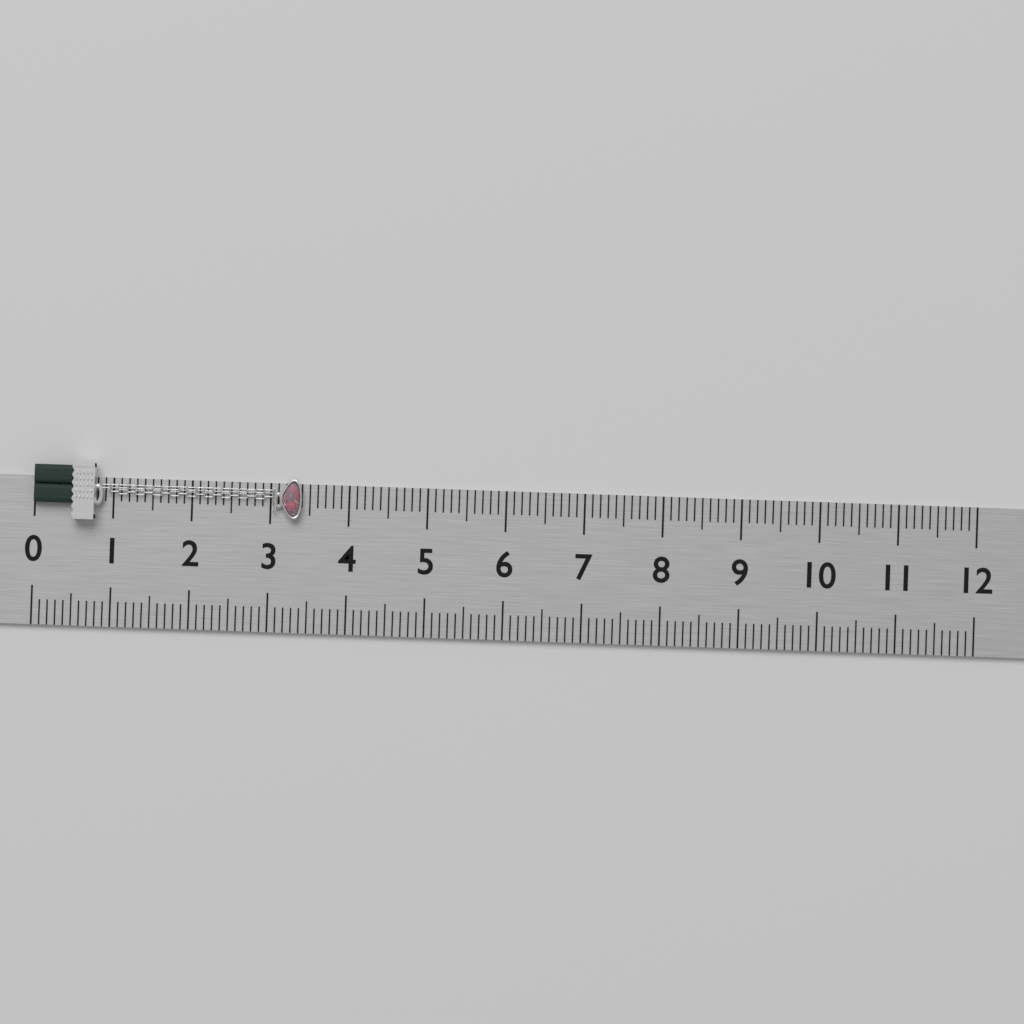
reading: 3.4 (no unit)
